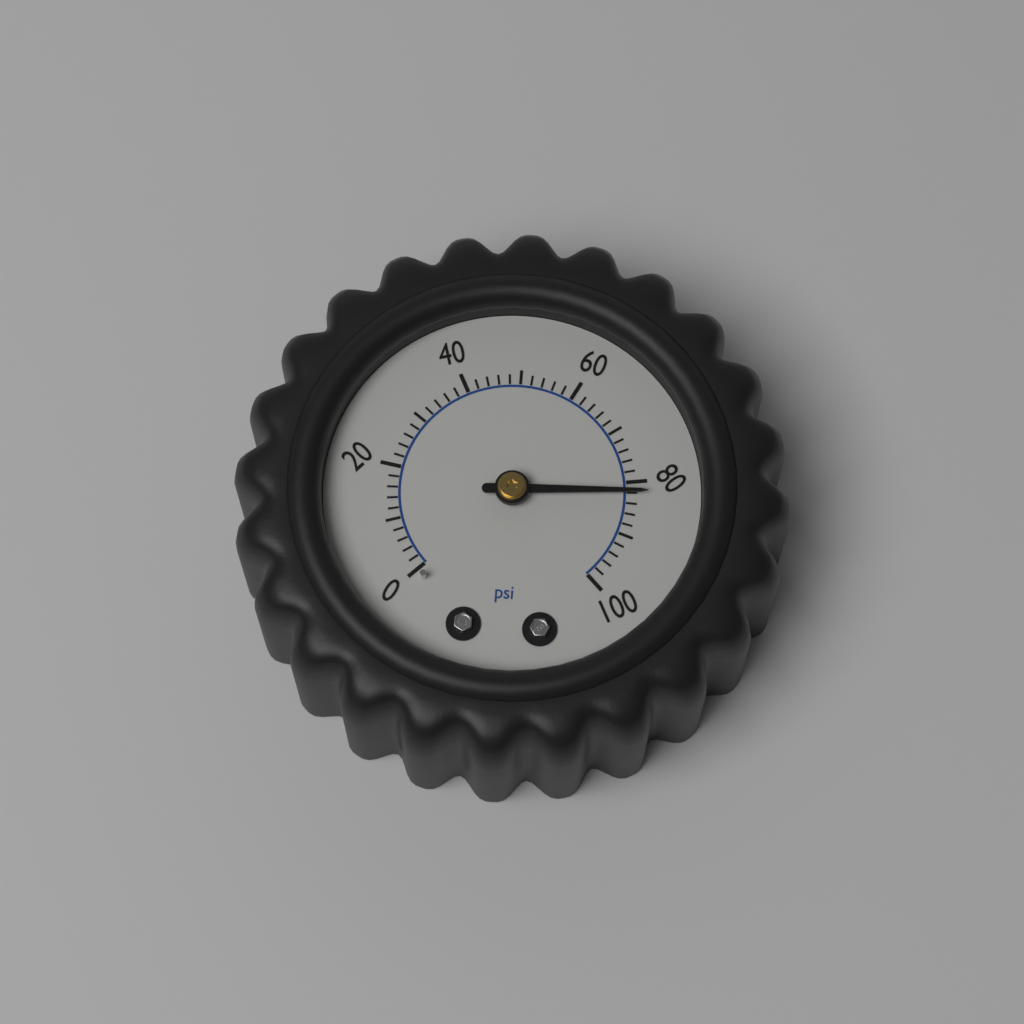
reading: 82 psi
